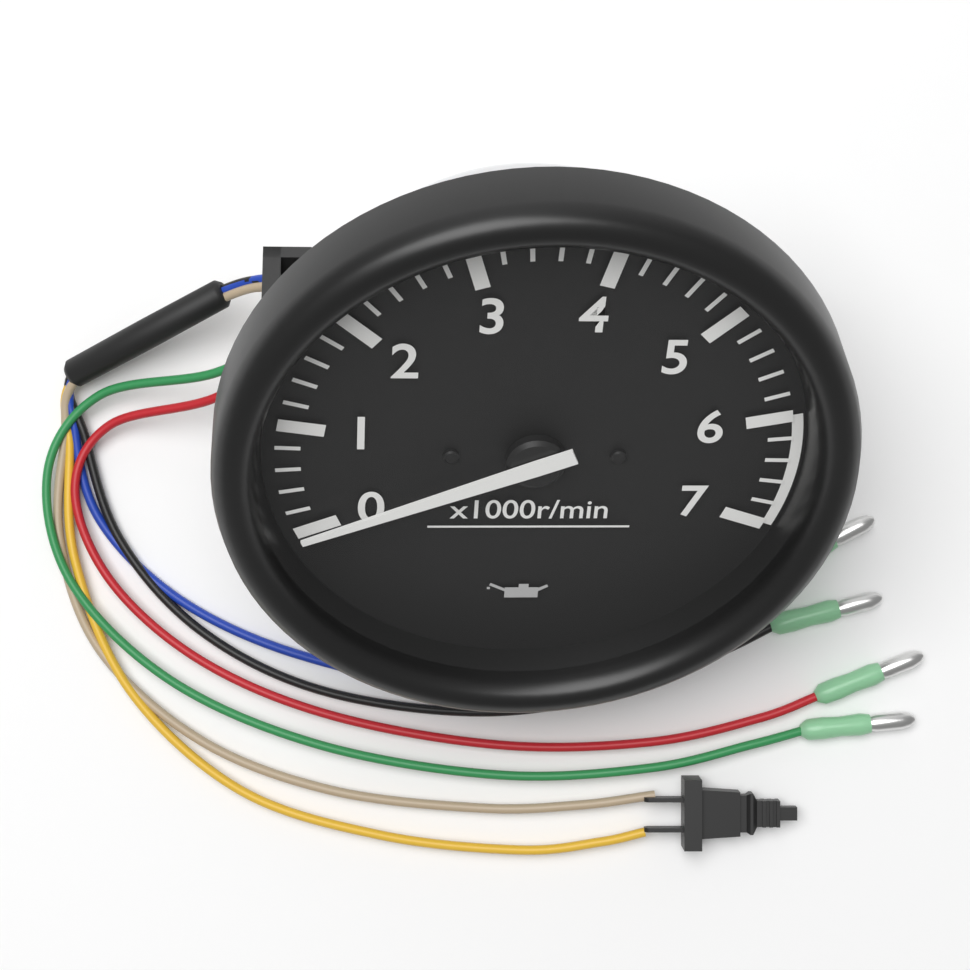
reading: 0 r/min
